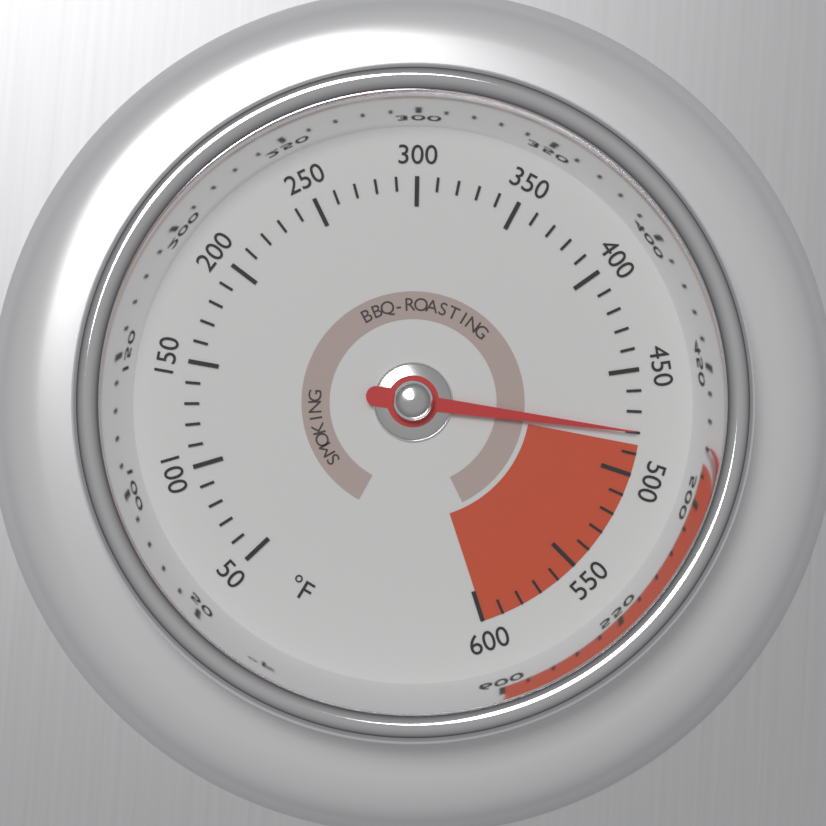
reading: 480 °F
